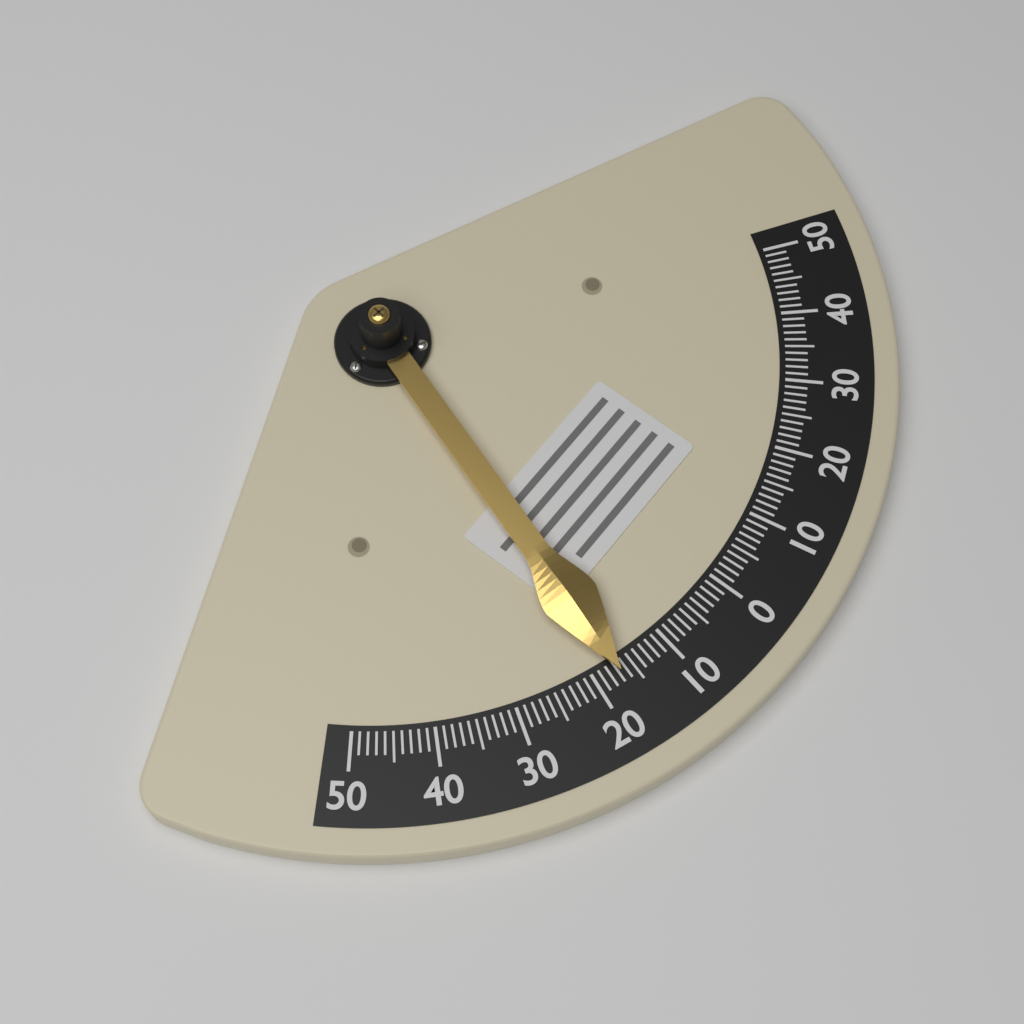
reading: -17 (no unit)
